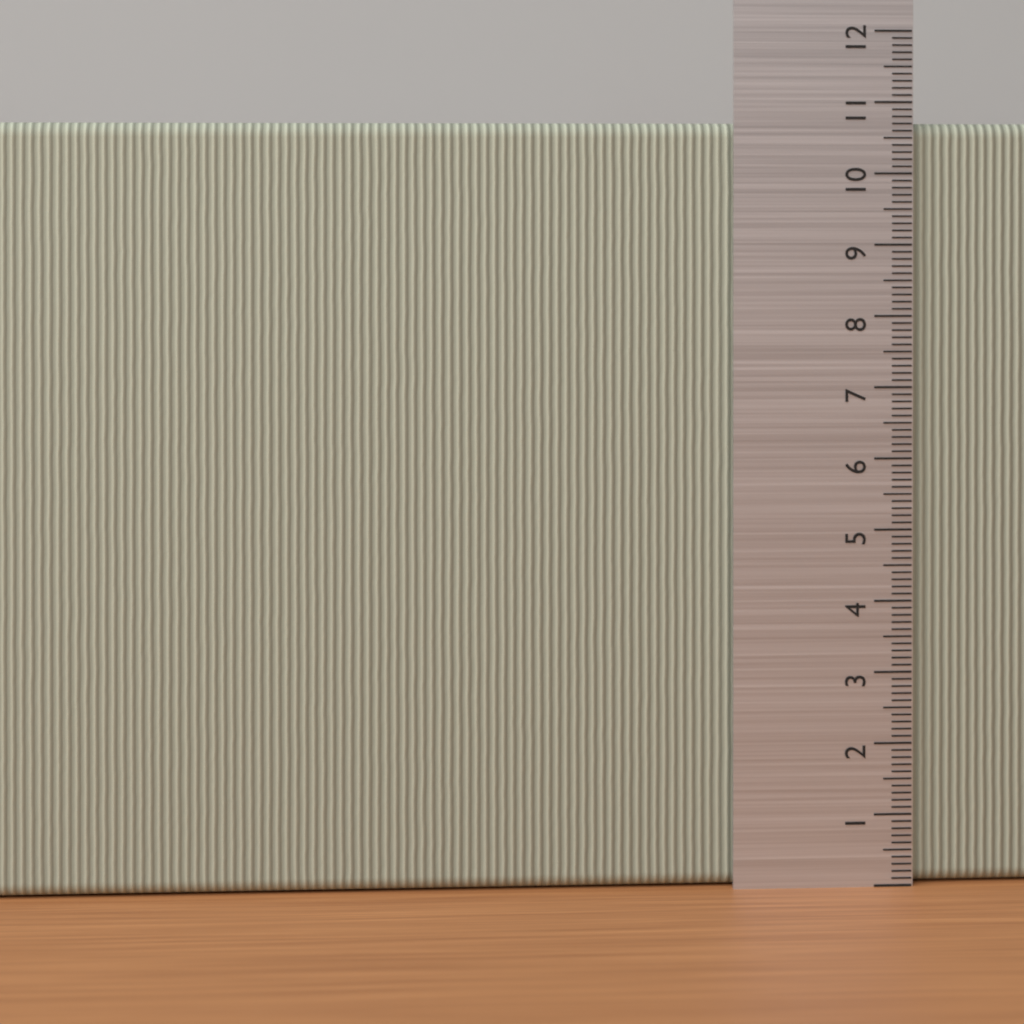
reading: 10.7 (no unit)
